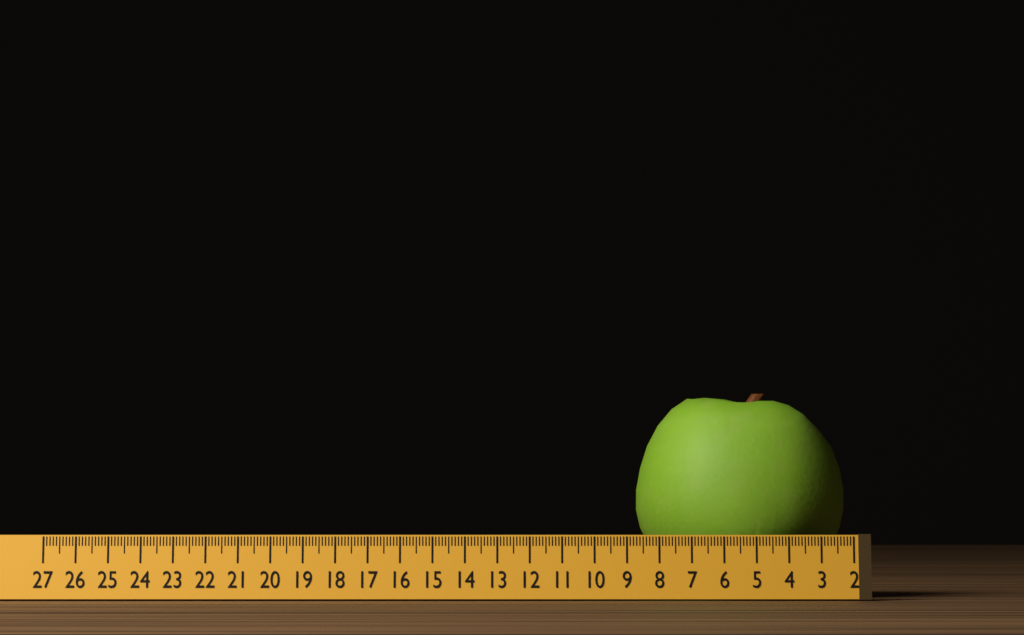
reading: 8.6 (no unit)
